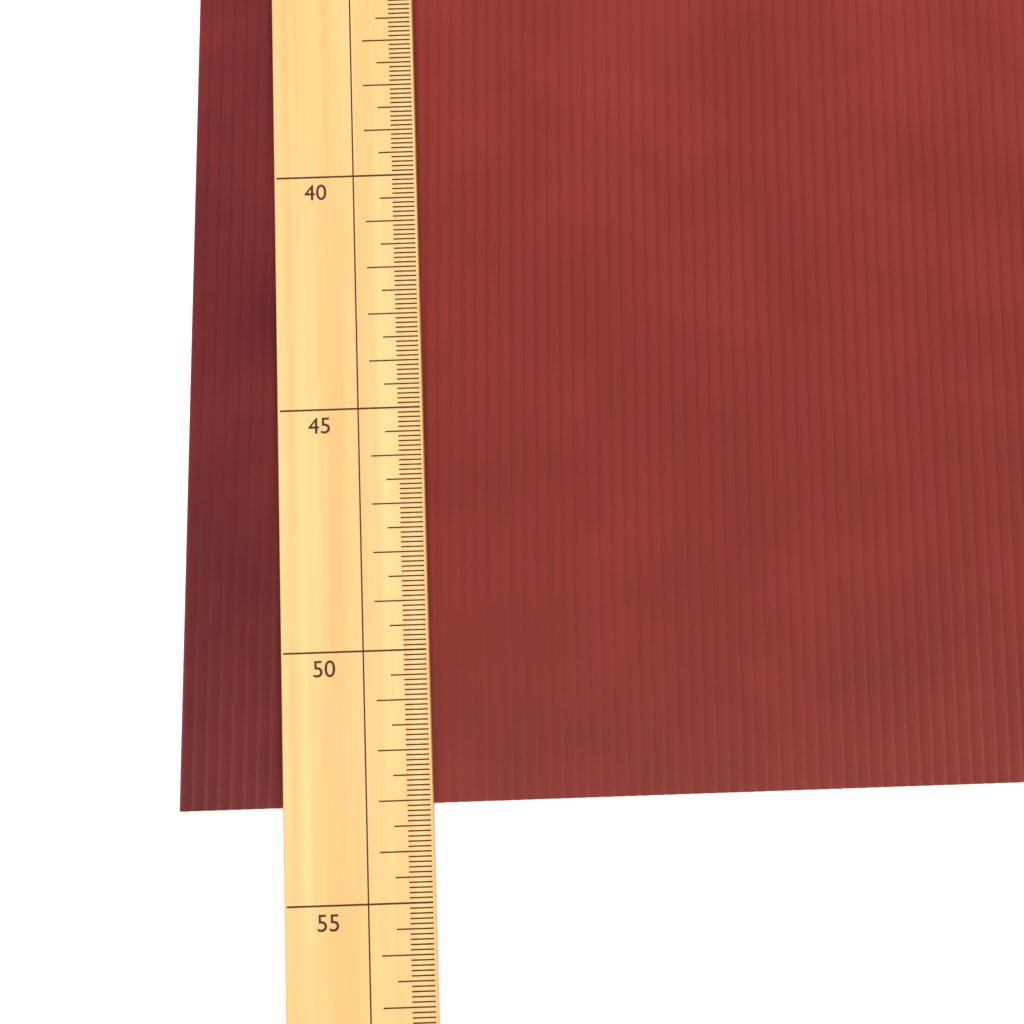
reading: 53.1 (no unit)
